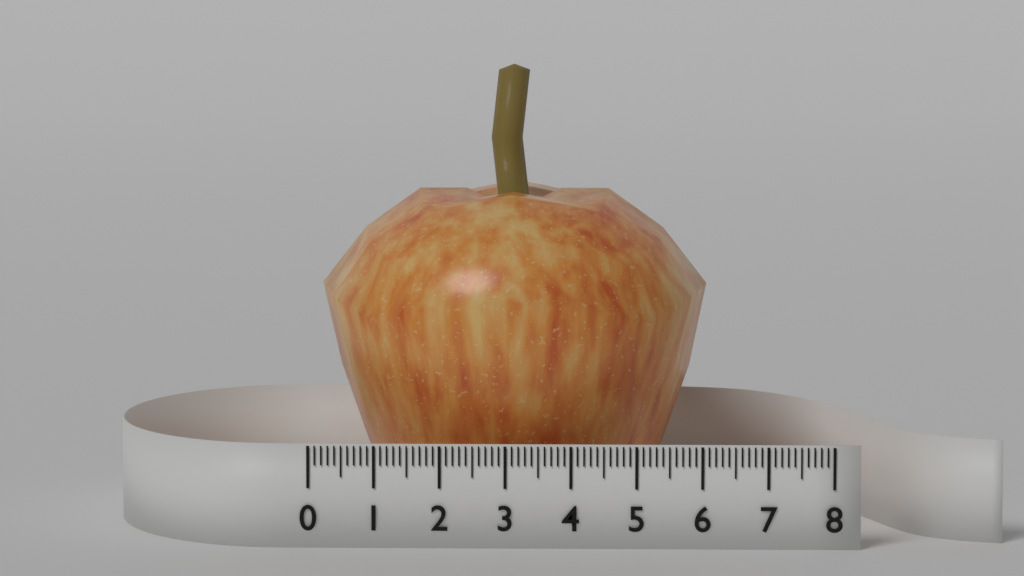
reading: 6.1 (no unit)
